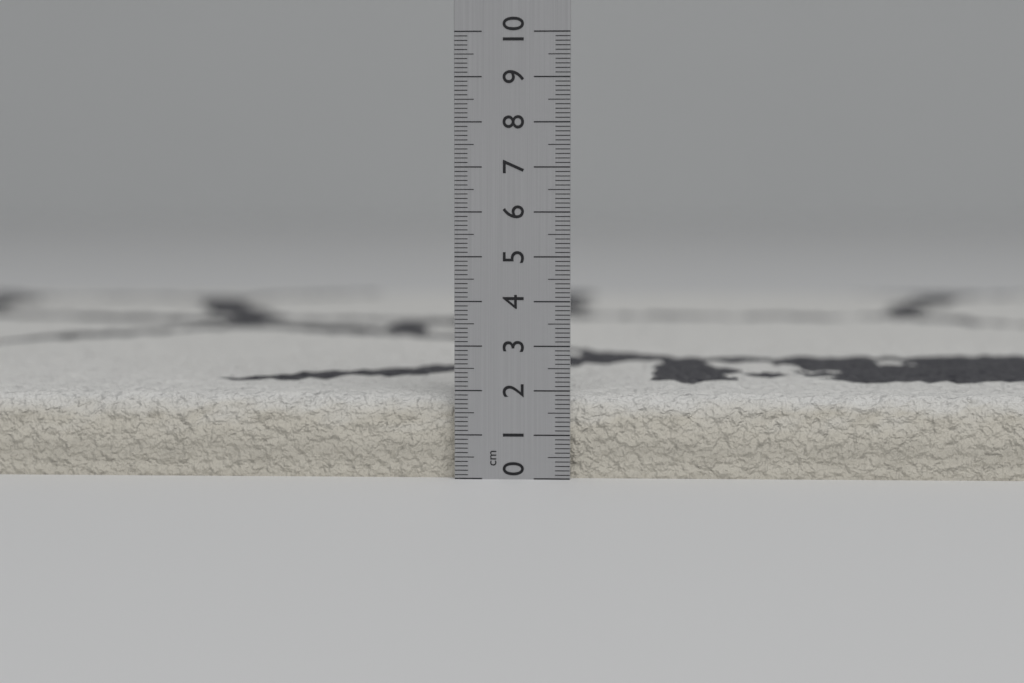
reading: 1.9 cm
